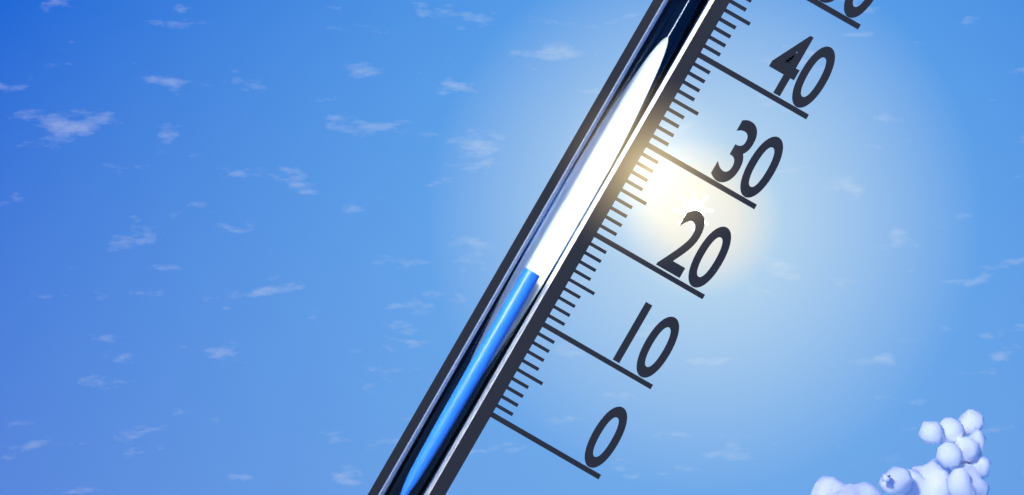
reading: 14 (no unit)
